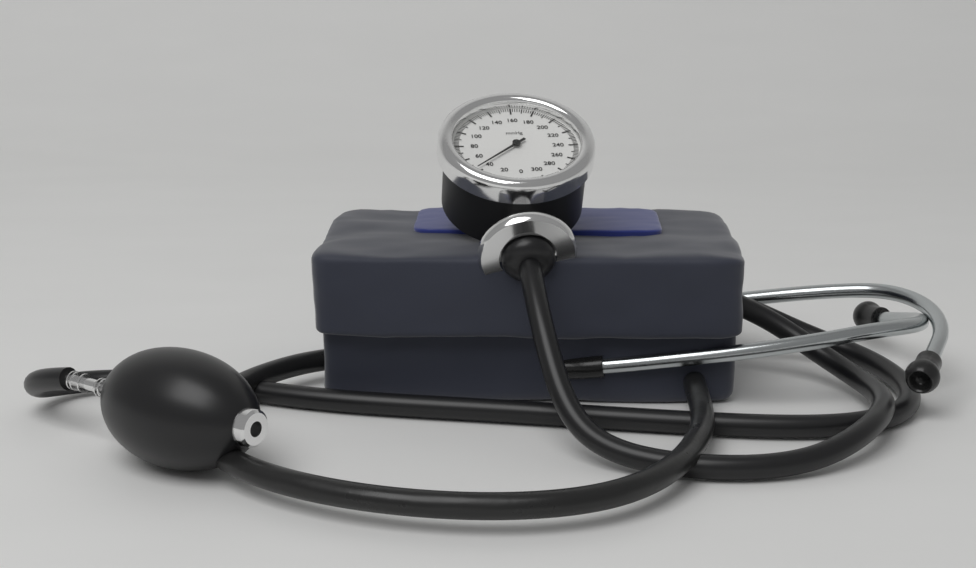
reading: 44 mmHg
